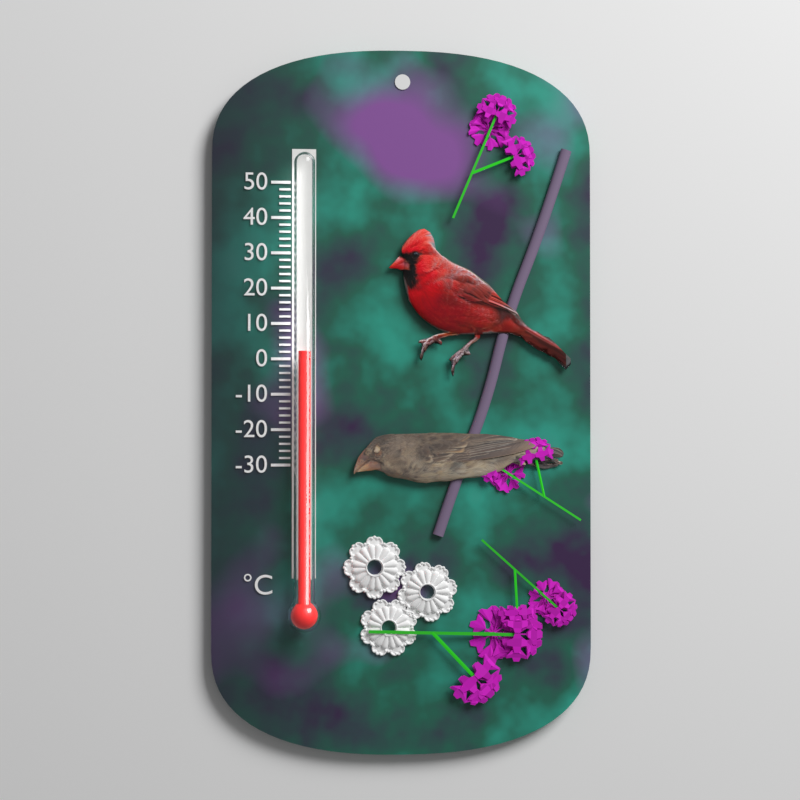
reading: 2 °C
